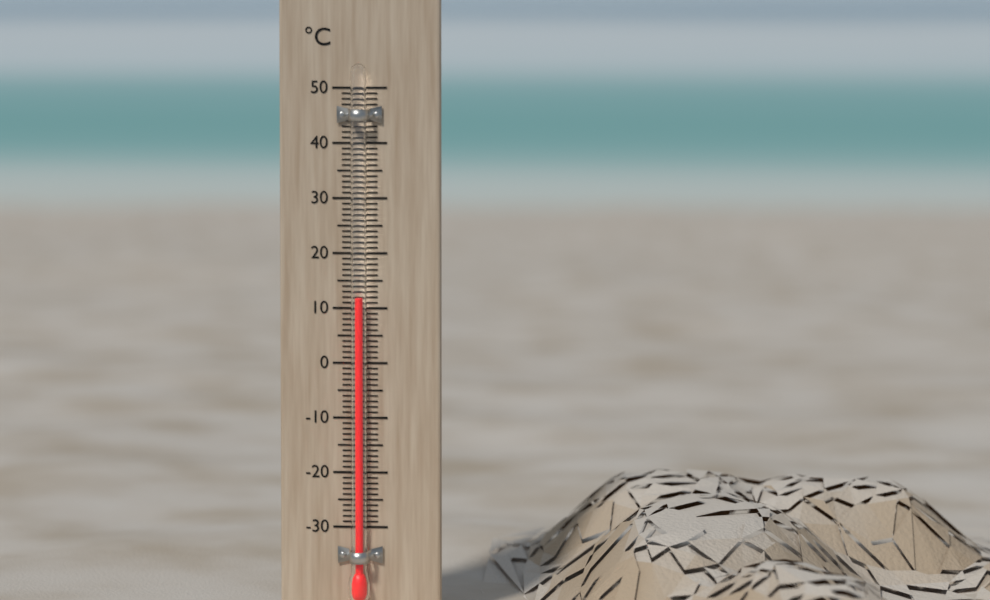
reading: 12 °C
